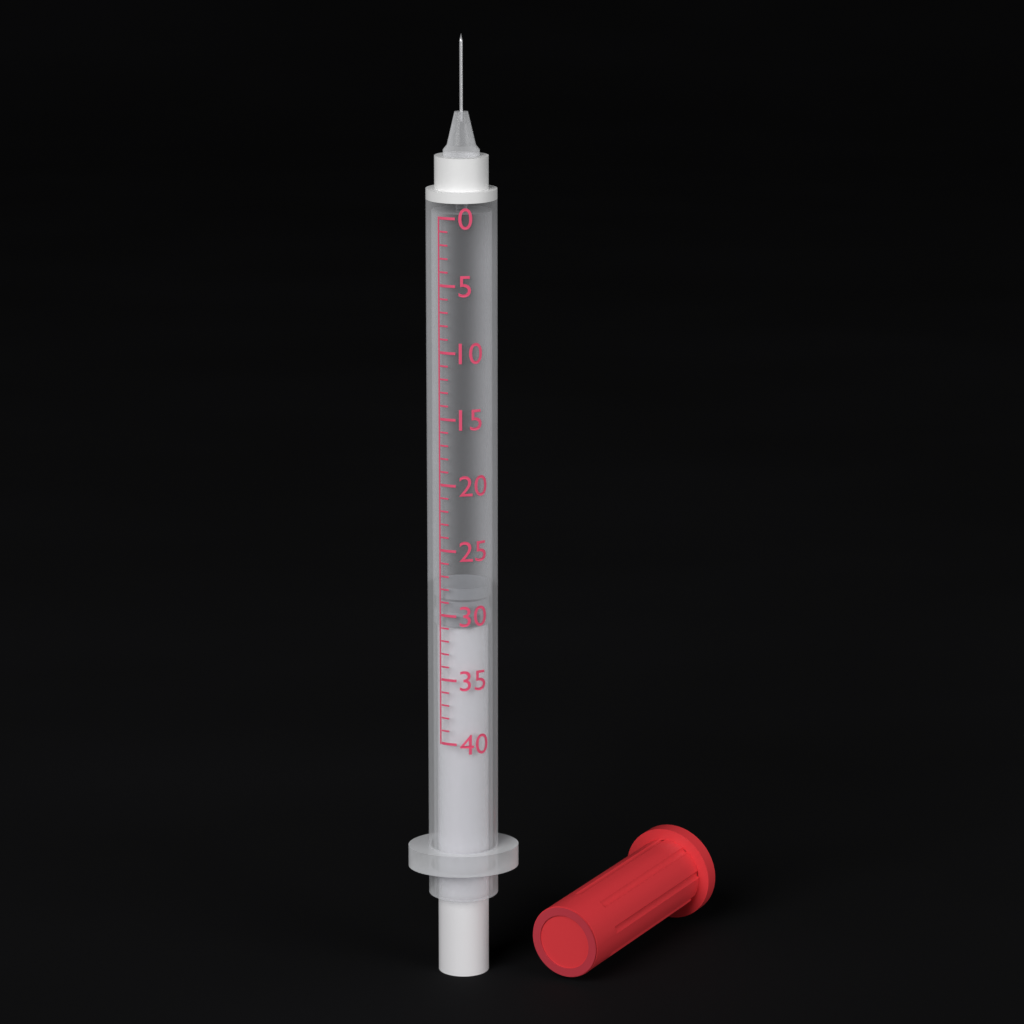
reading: 28 (no unit)
